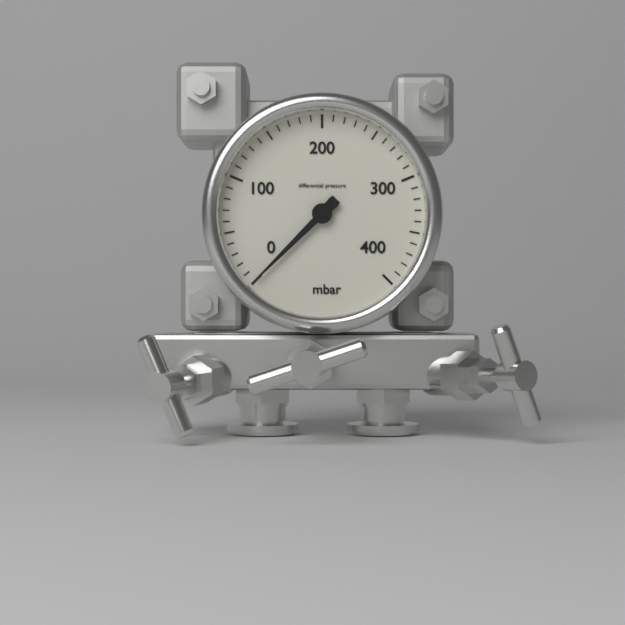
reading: 0 mbar
